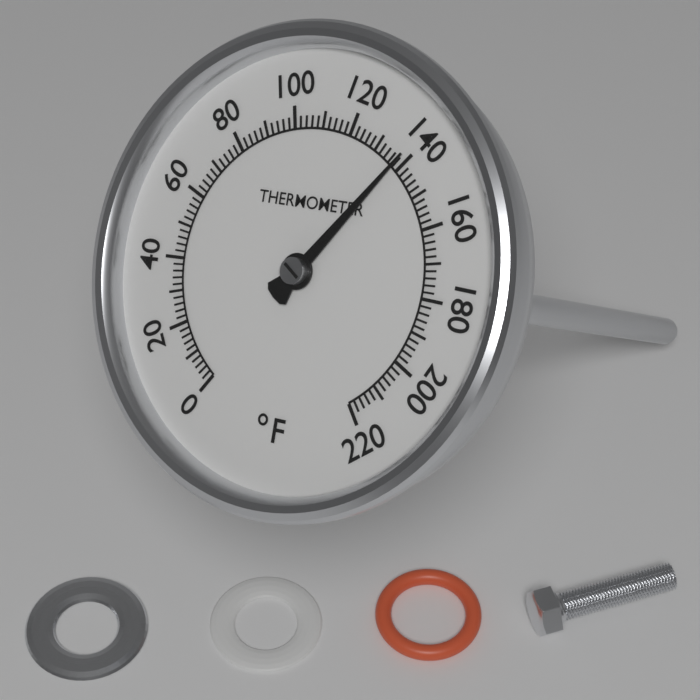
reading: 138 °F
